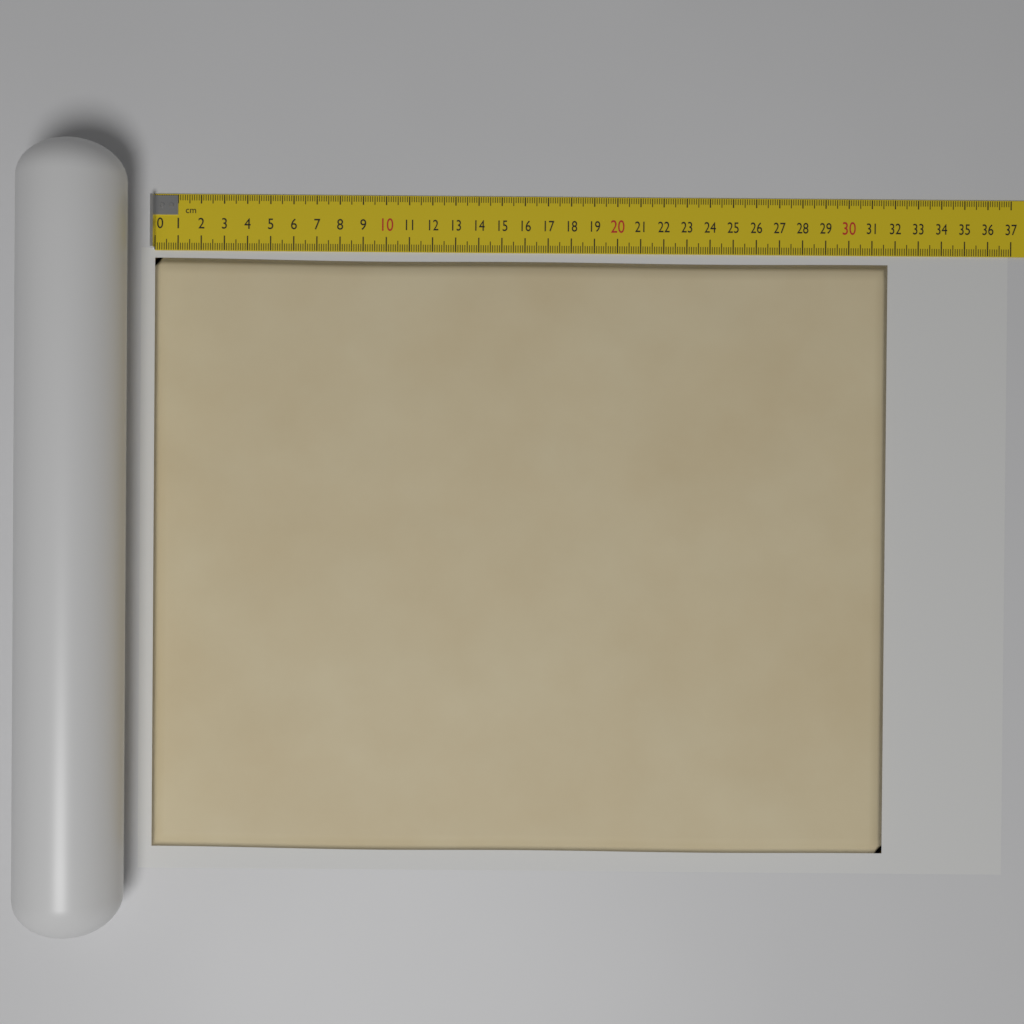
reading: 31.7 cm
